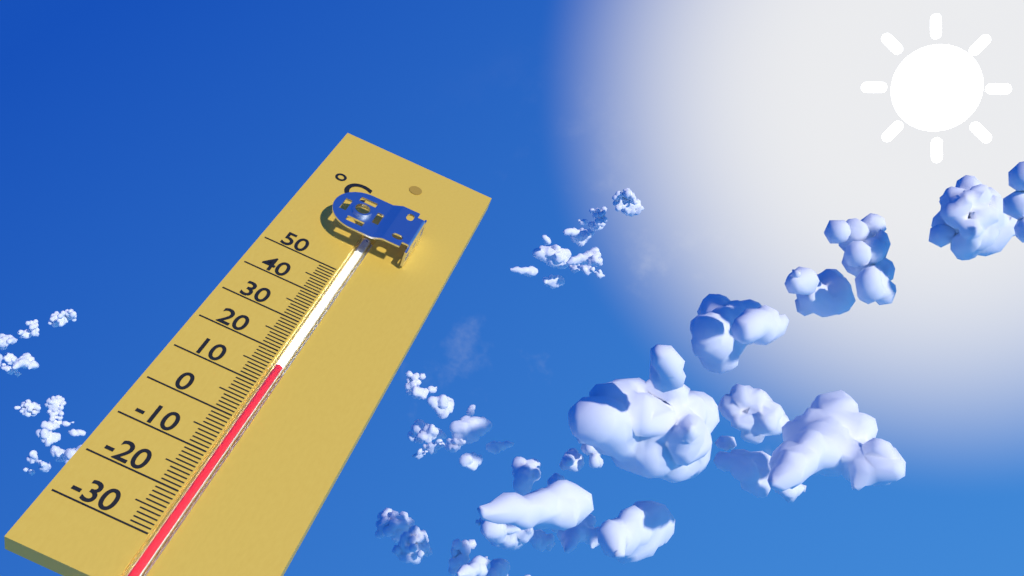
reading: 16 °C
